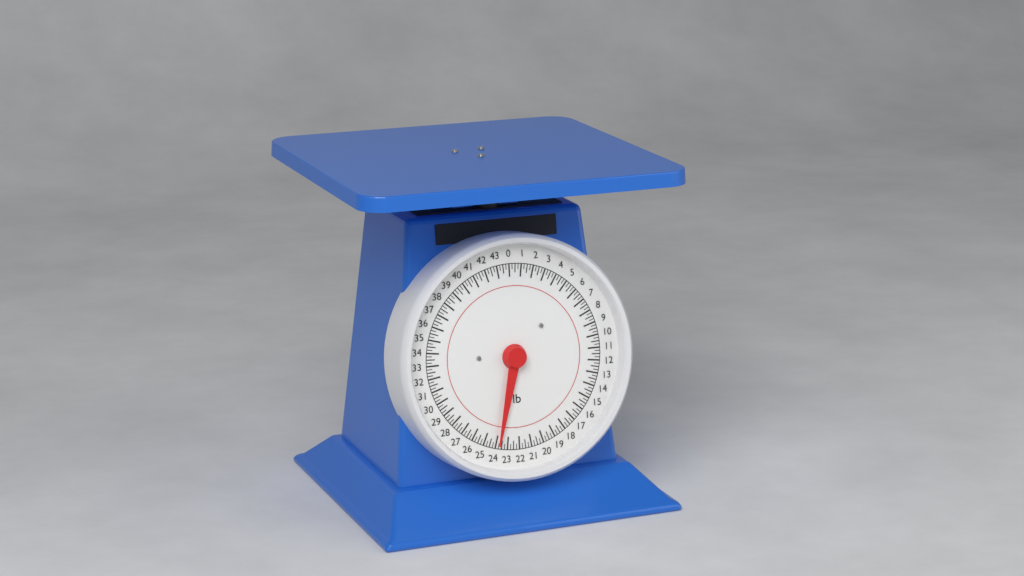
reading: 23.75 lb
